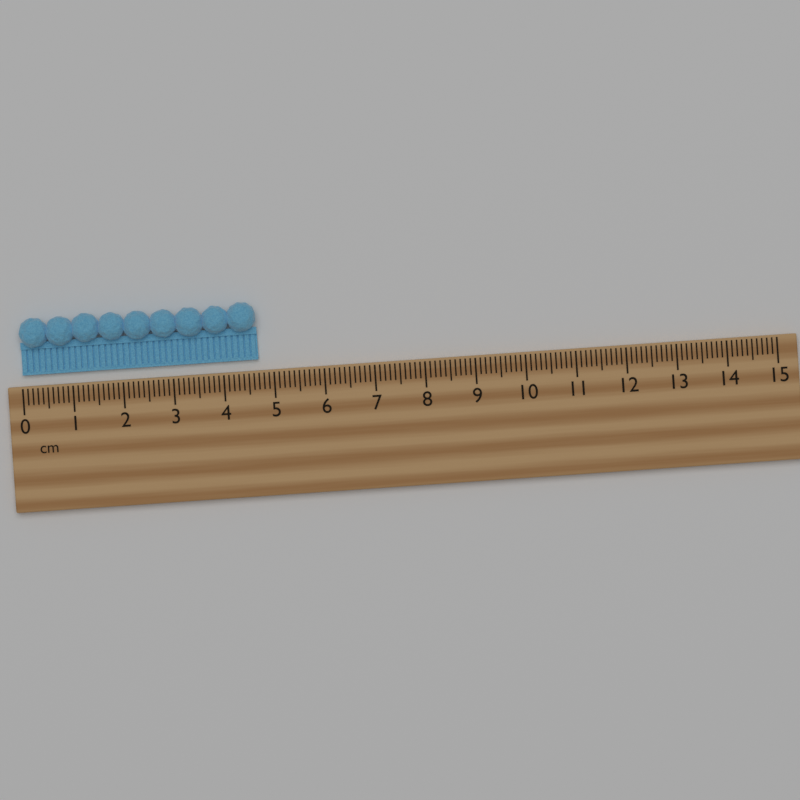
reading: 4.7 cm
